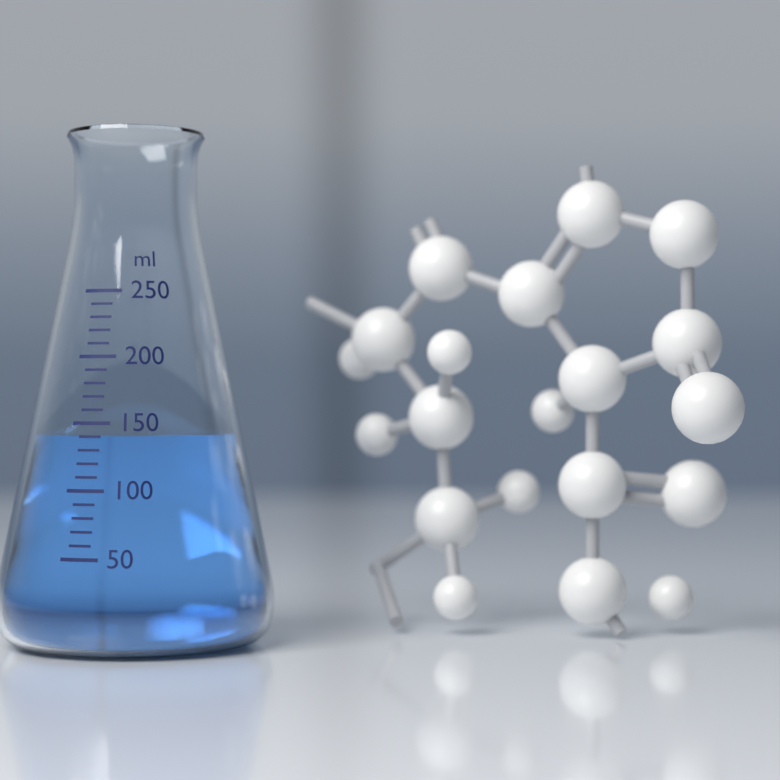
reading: 140 ml
